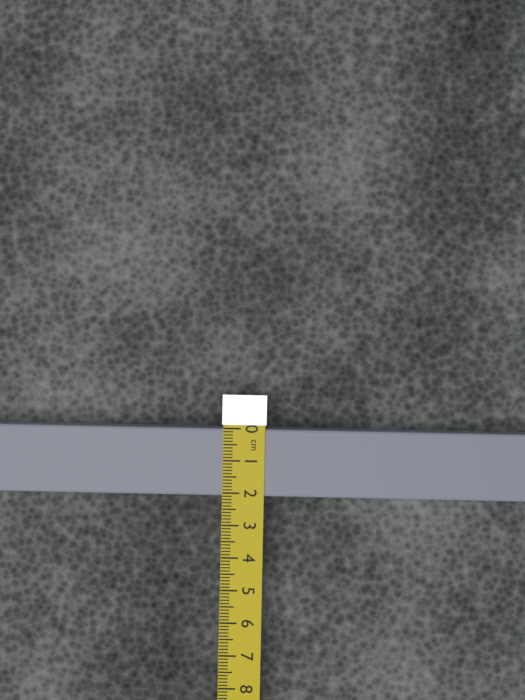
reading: 2.1 cm
